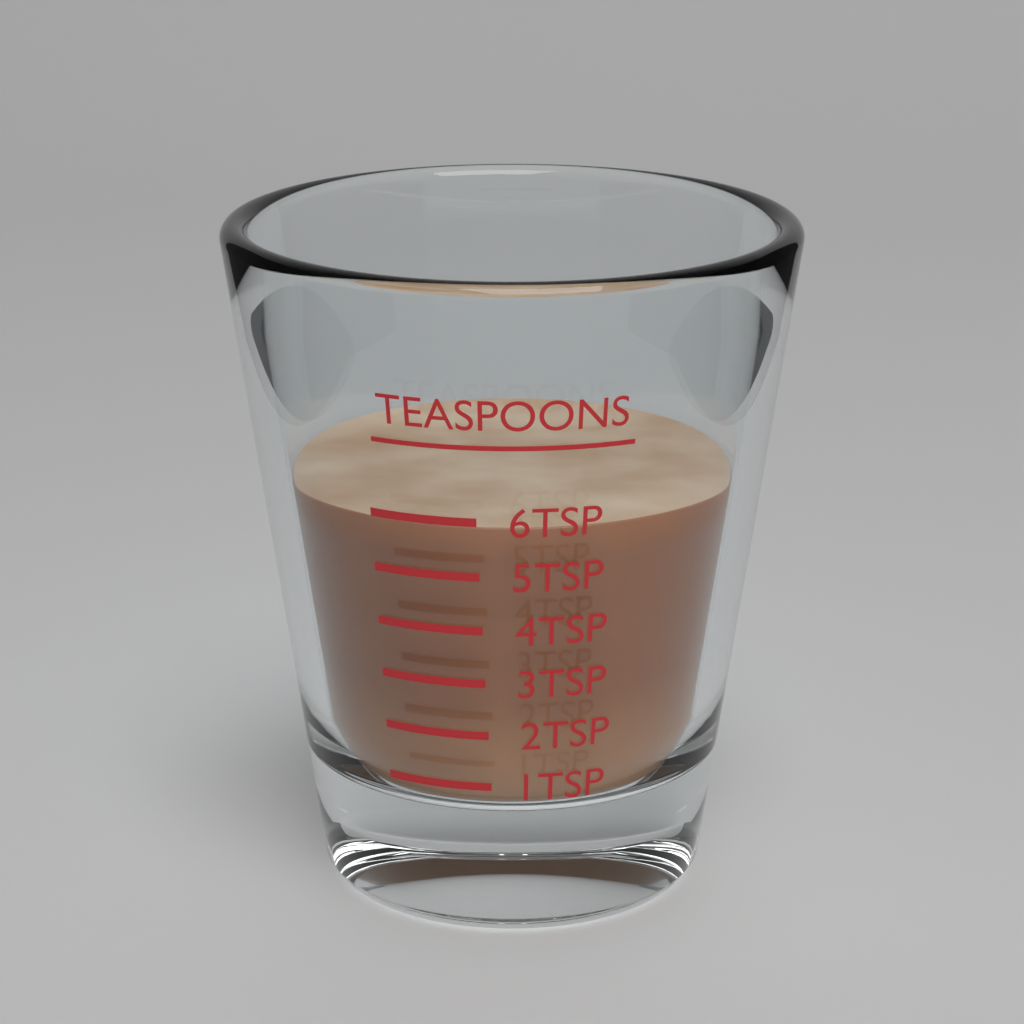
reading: 5.8 TSP
